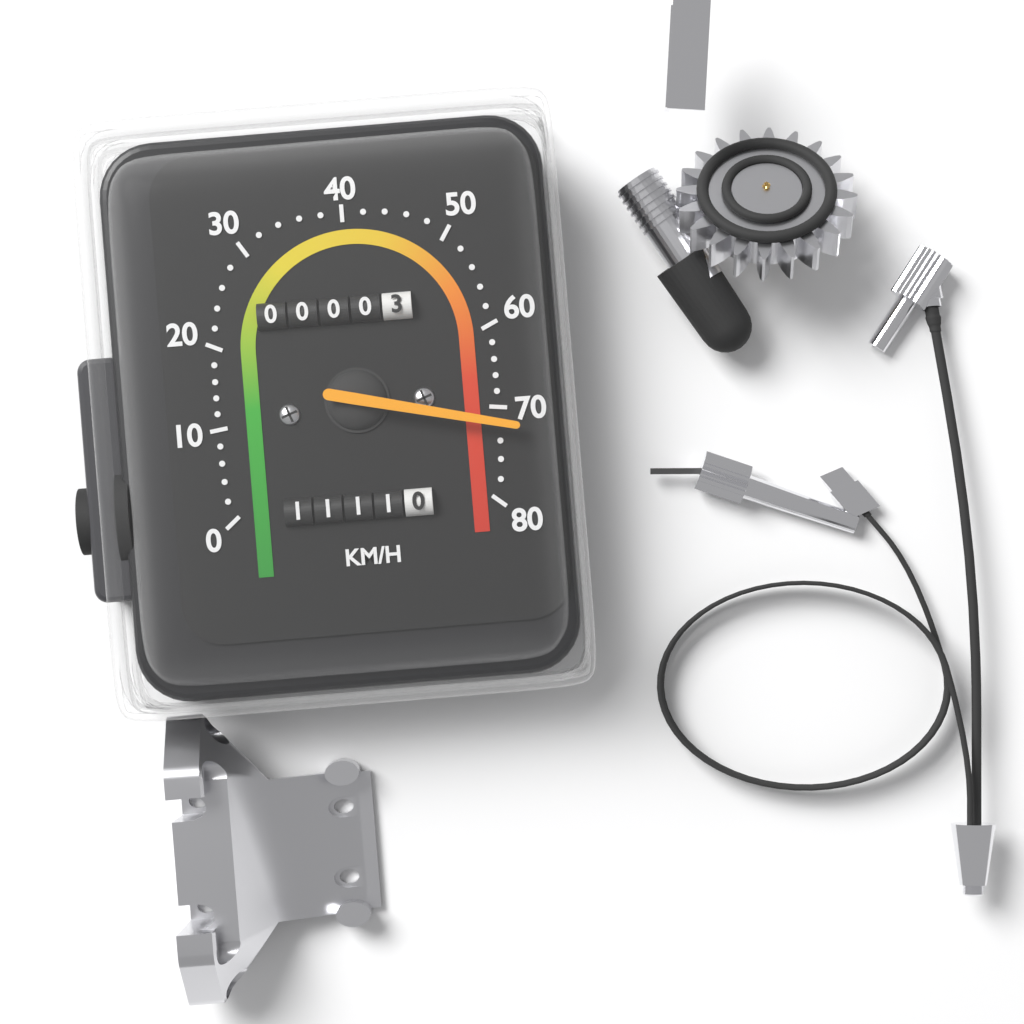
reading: 72 km/h
